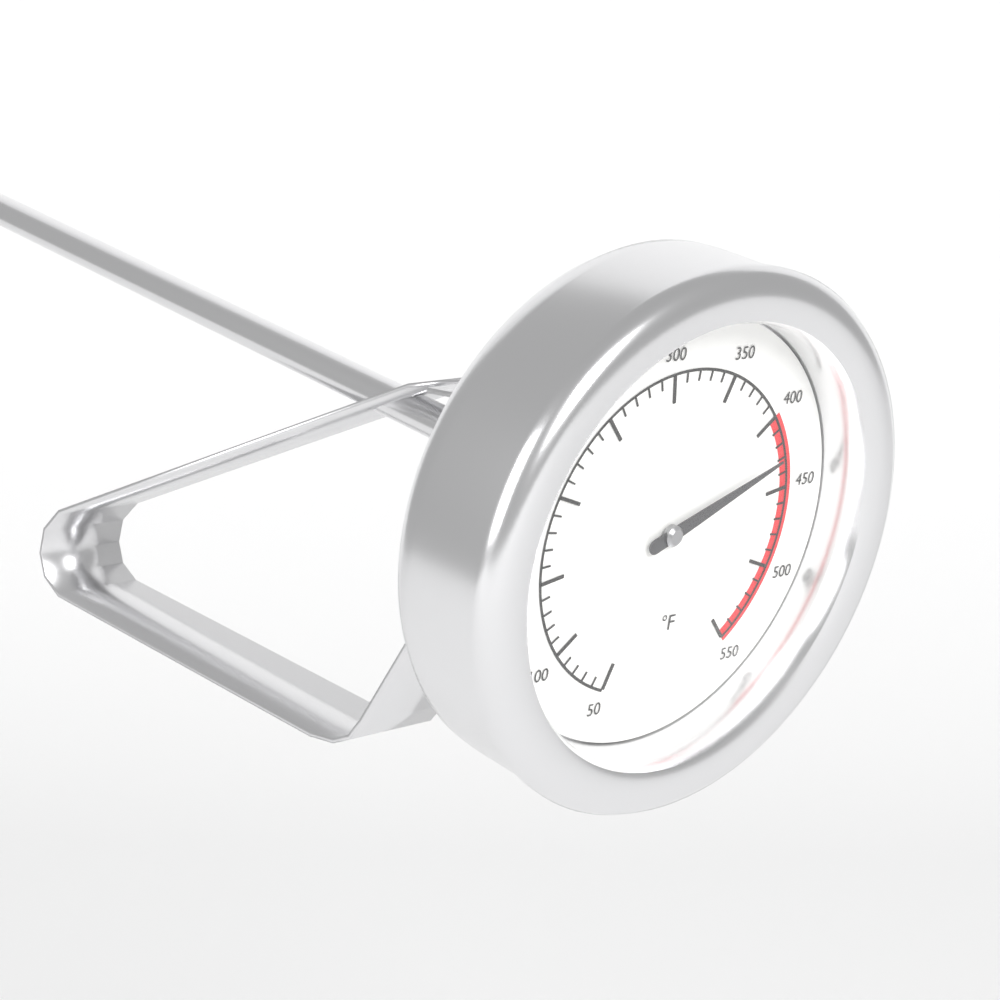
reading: 430 °F
